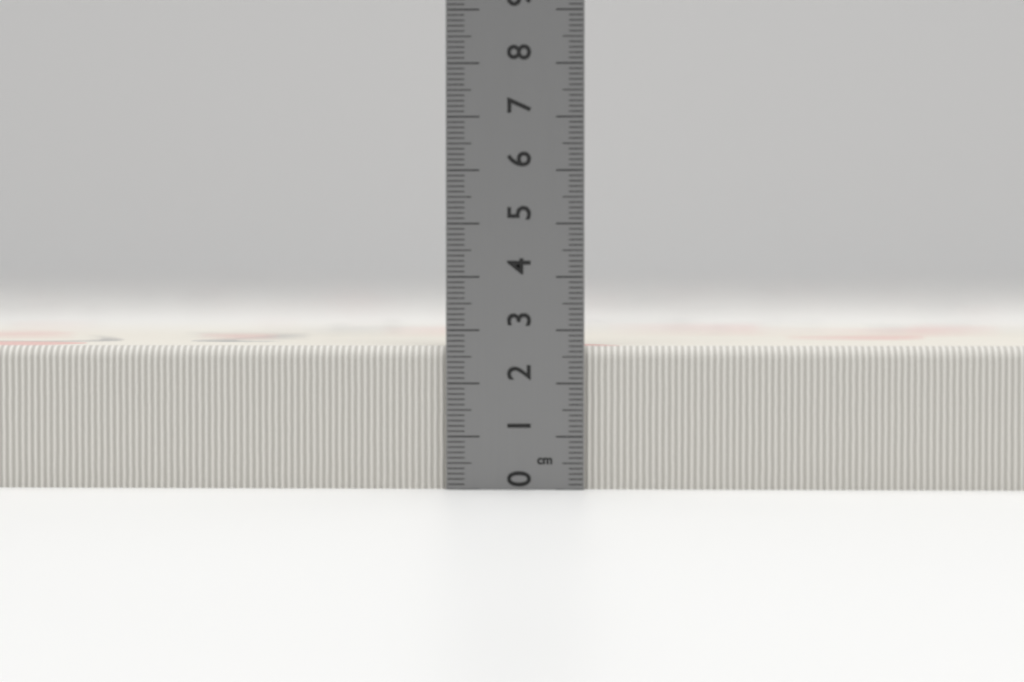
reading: 2.7 cm
